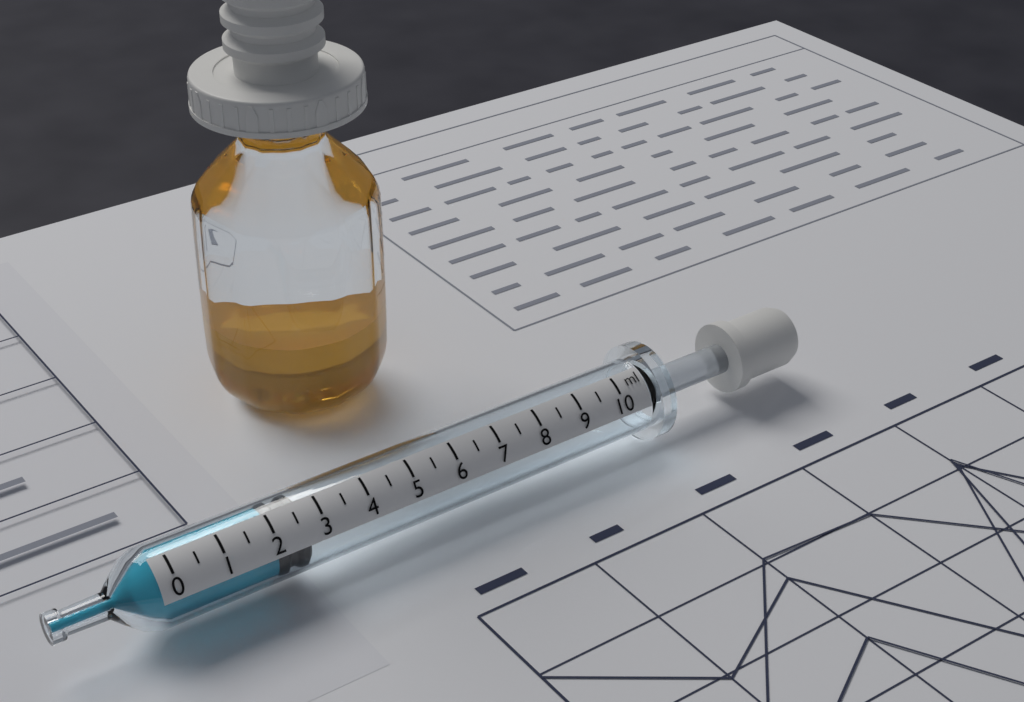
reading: 2.0 ml
